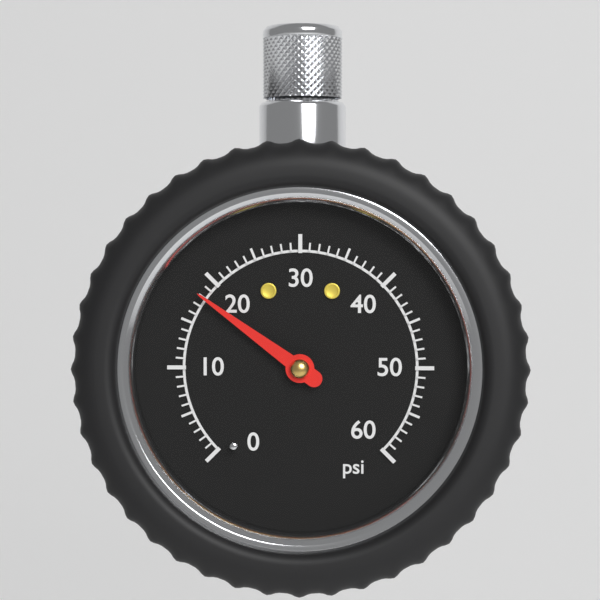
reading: 18 psi
